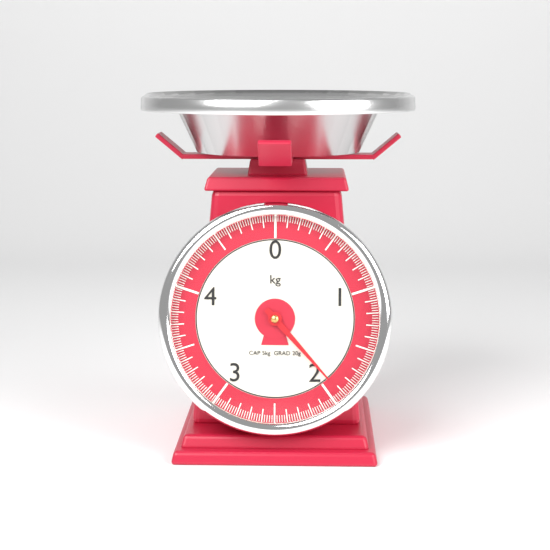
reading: 1.92 kg
